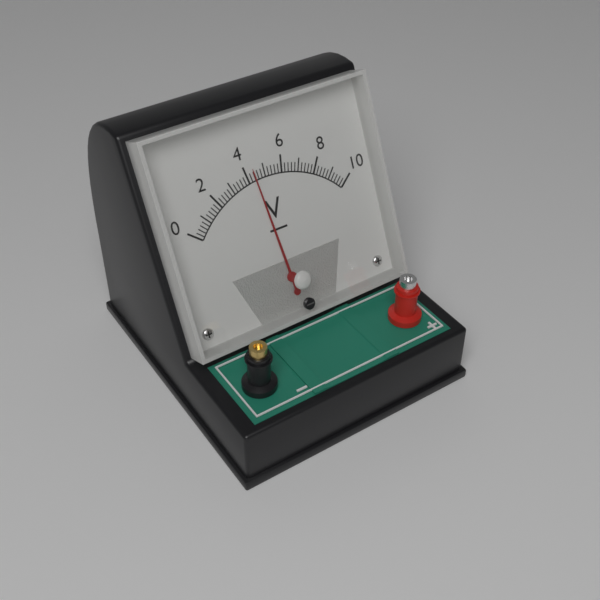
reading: 4.4 V
